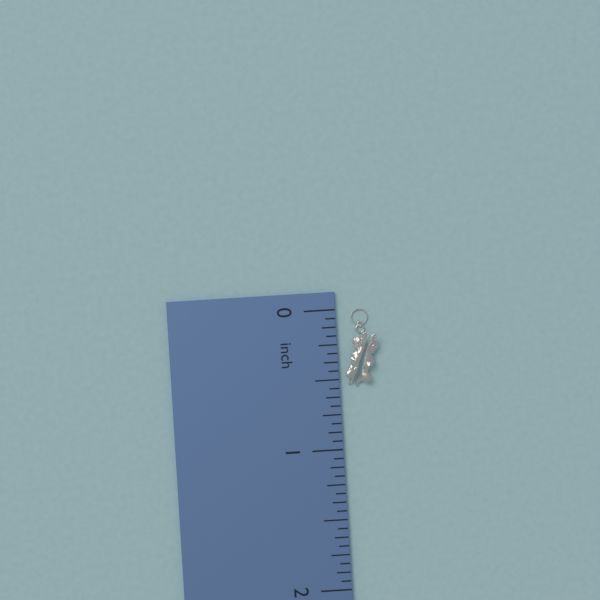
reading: 0.5625 inch
